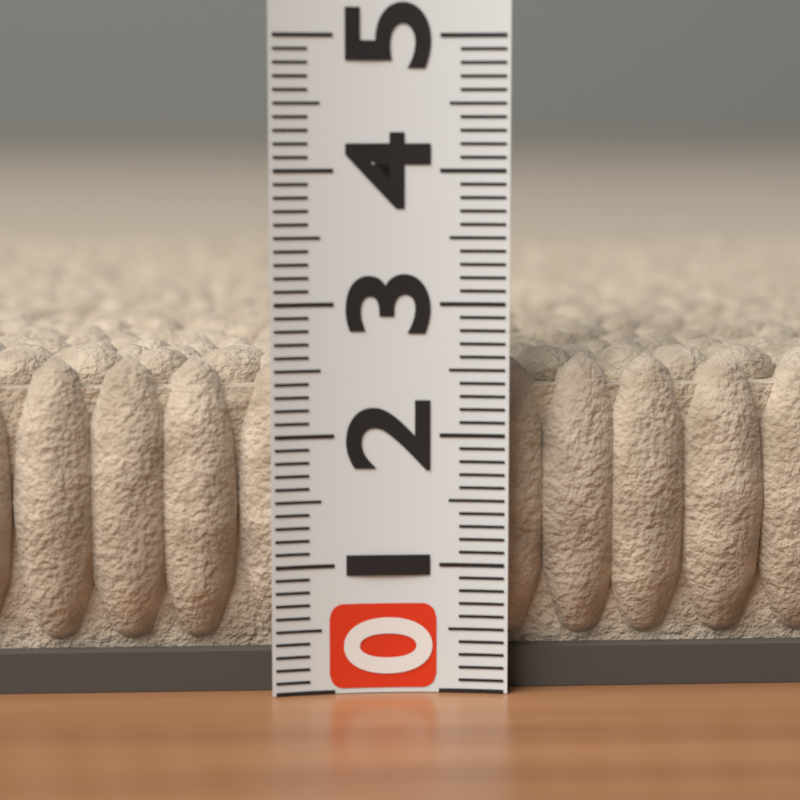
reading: 2.6 (no unit)
